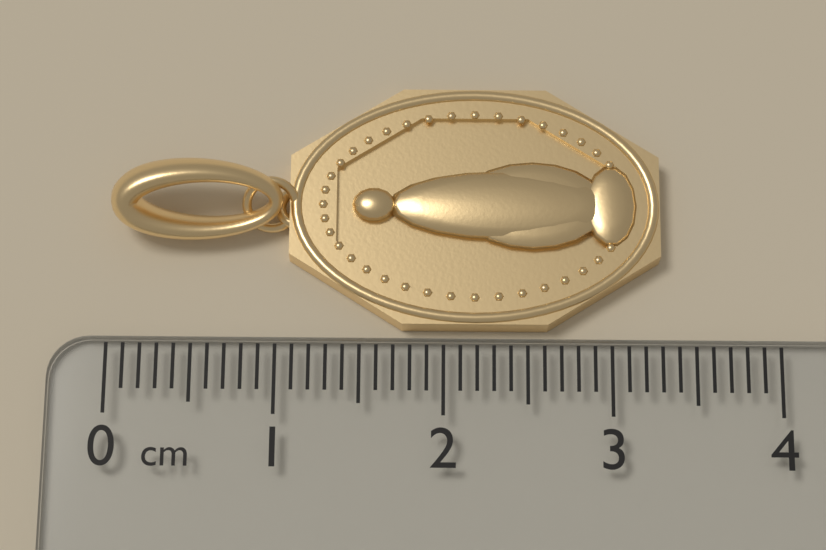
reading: 3.3 cm
